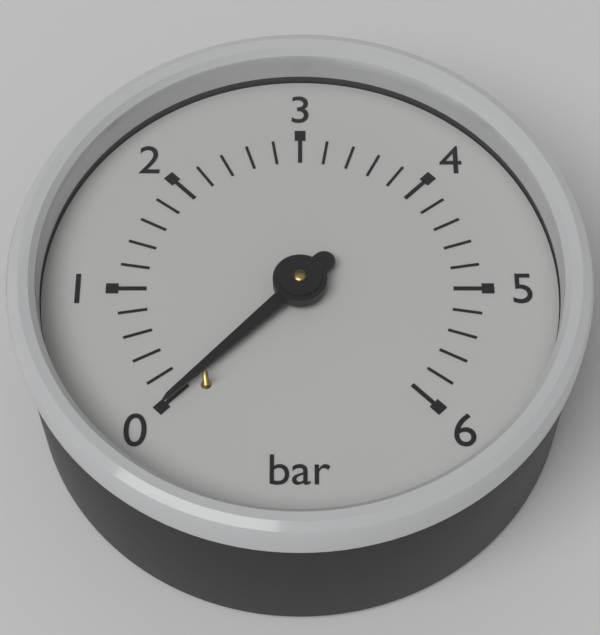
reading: 0.0 bar
